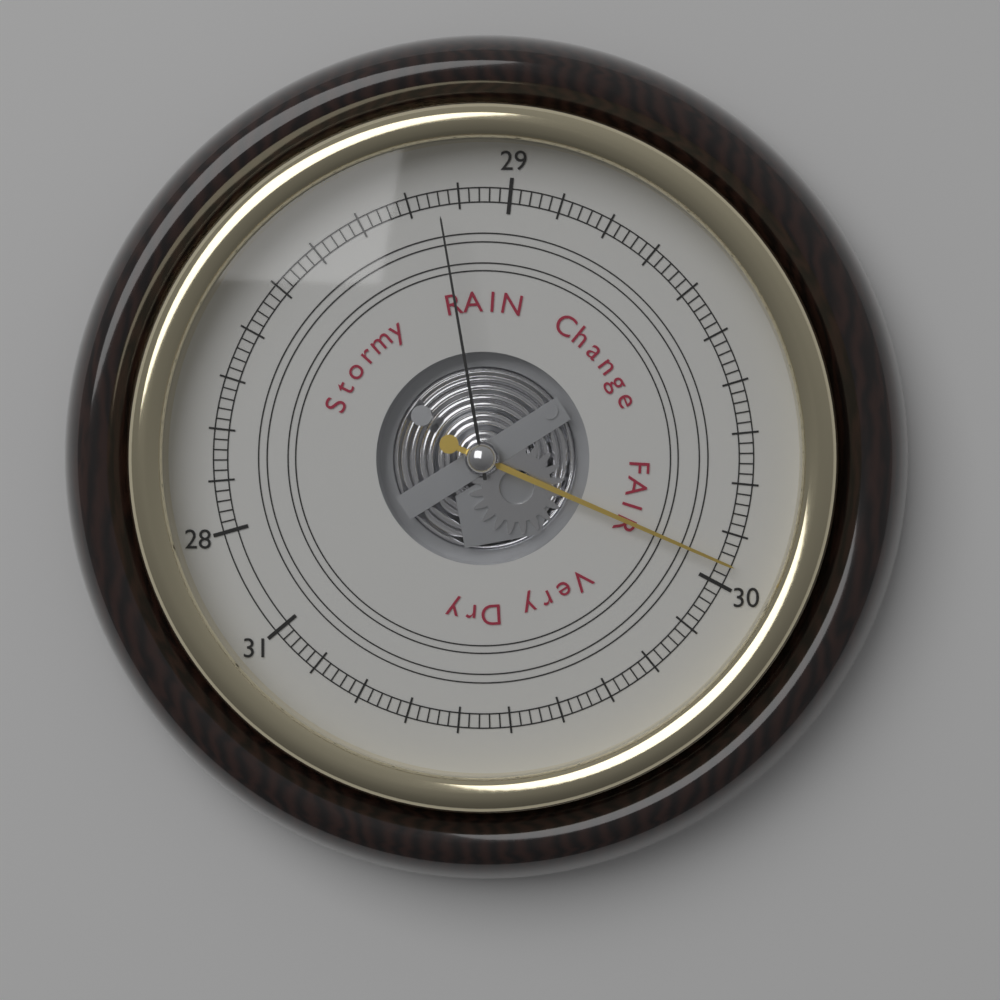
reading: 29.96 (no unit)
